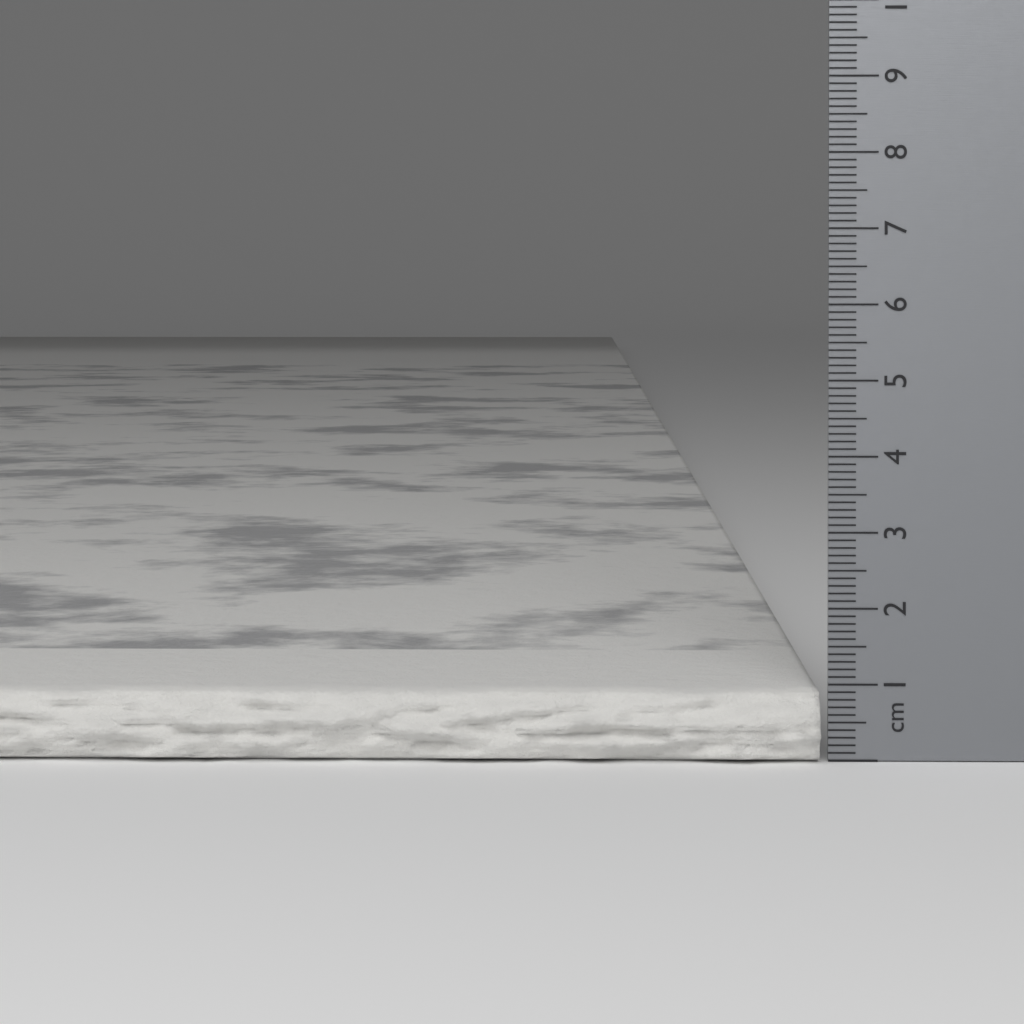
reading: 0.9 cm
